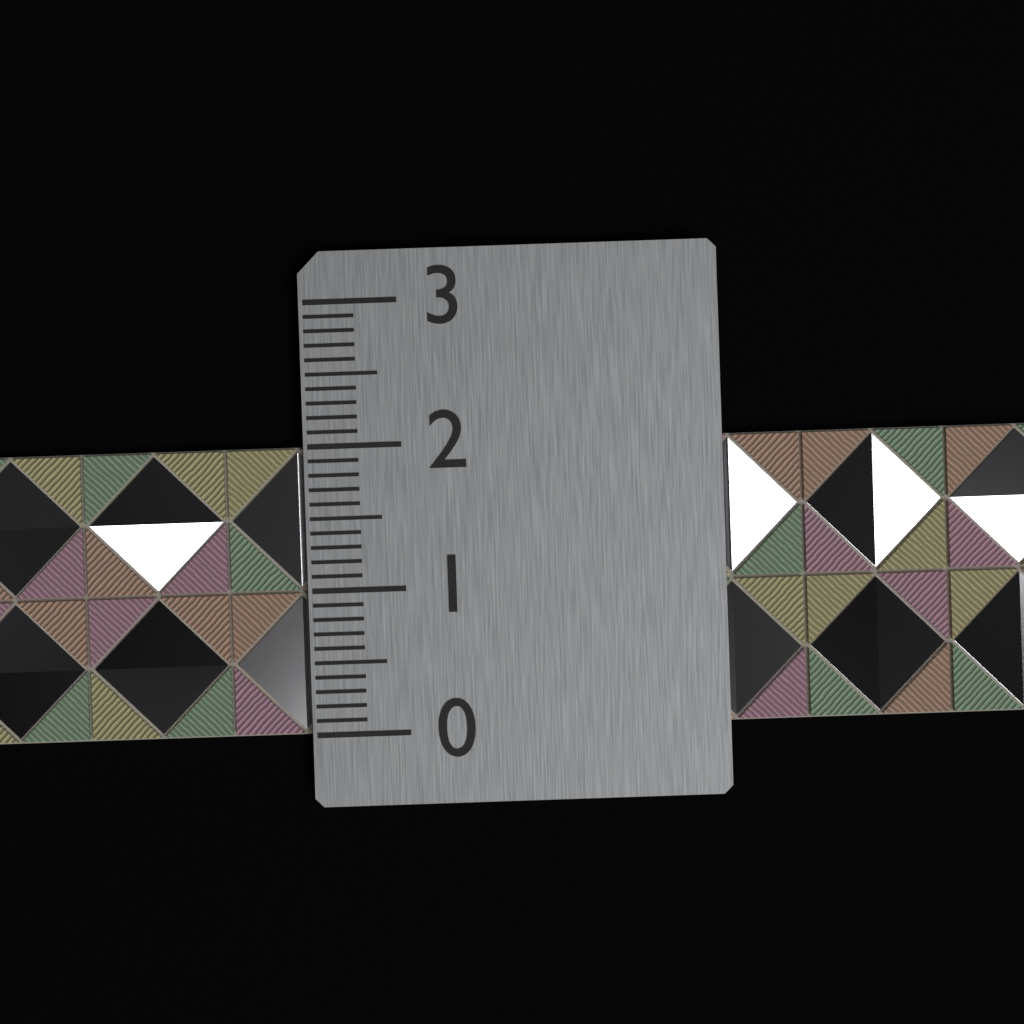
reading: 2.0 (no unit)
